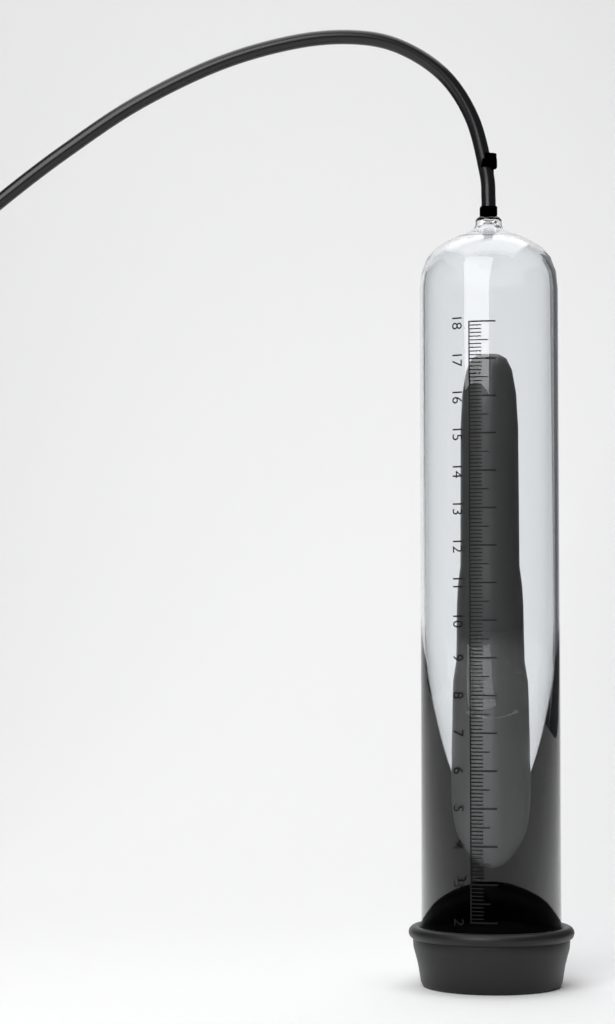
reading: 17.3 (no unit)
